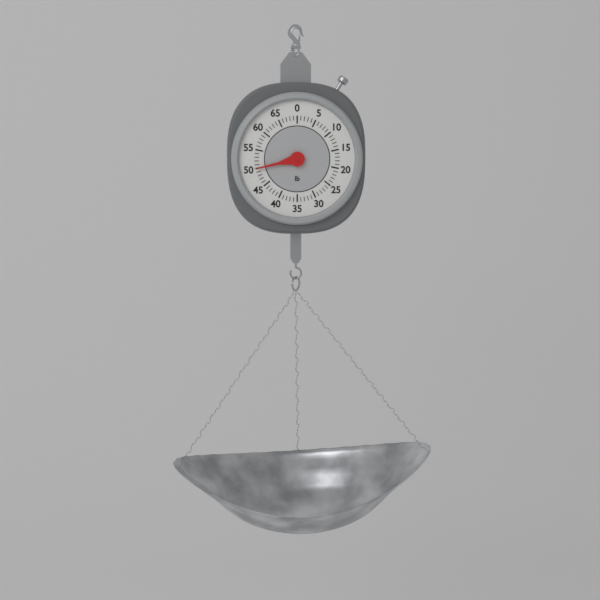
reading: 50 lb
